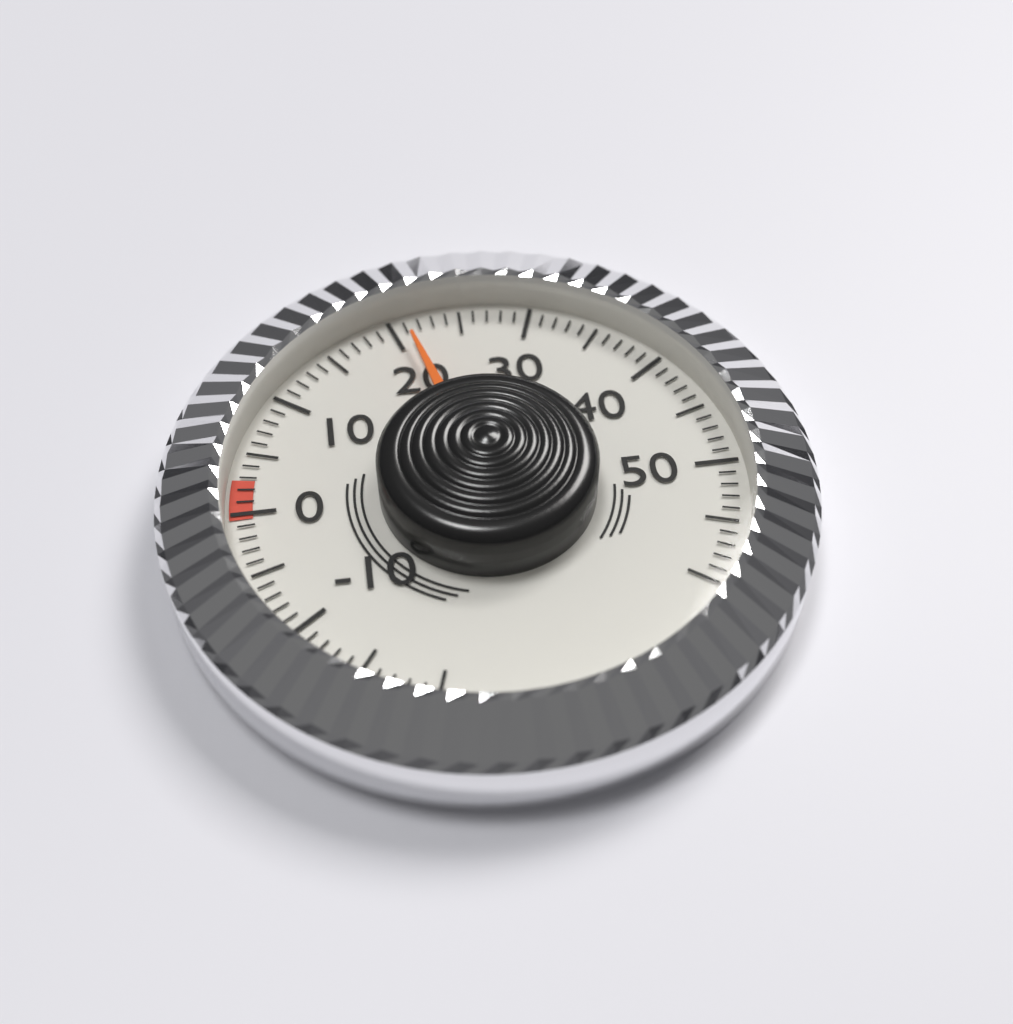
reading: 21 (no unit)
